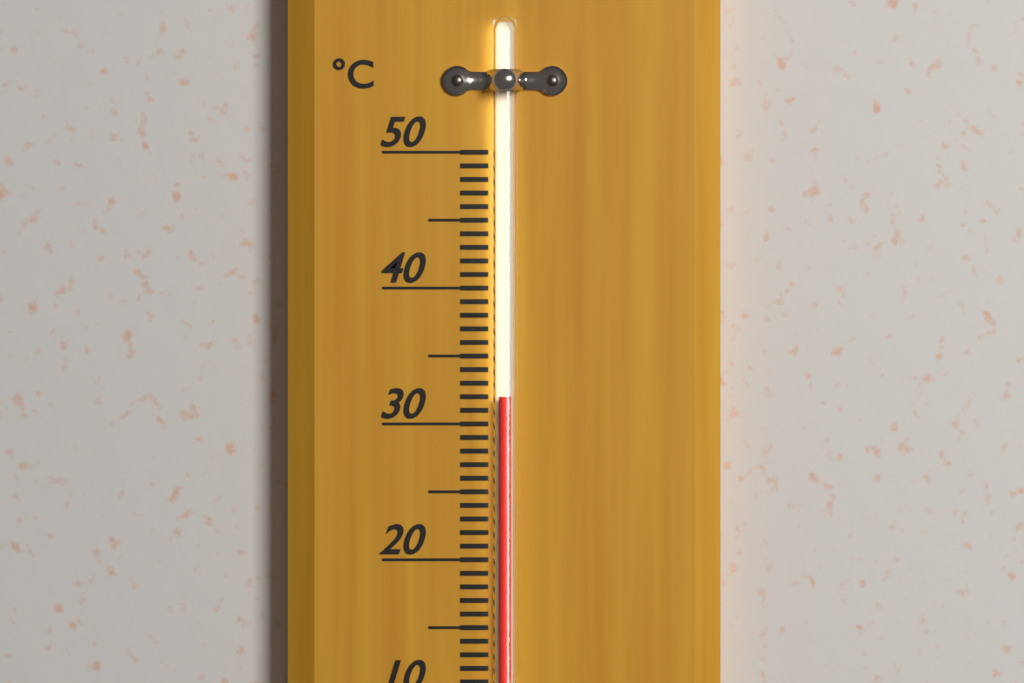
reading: 32 °C
